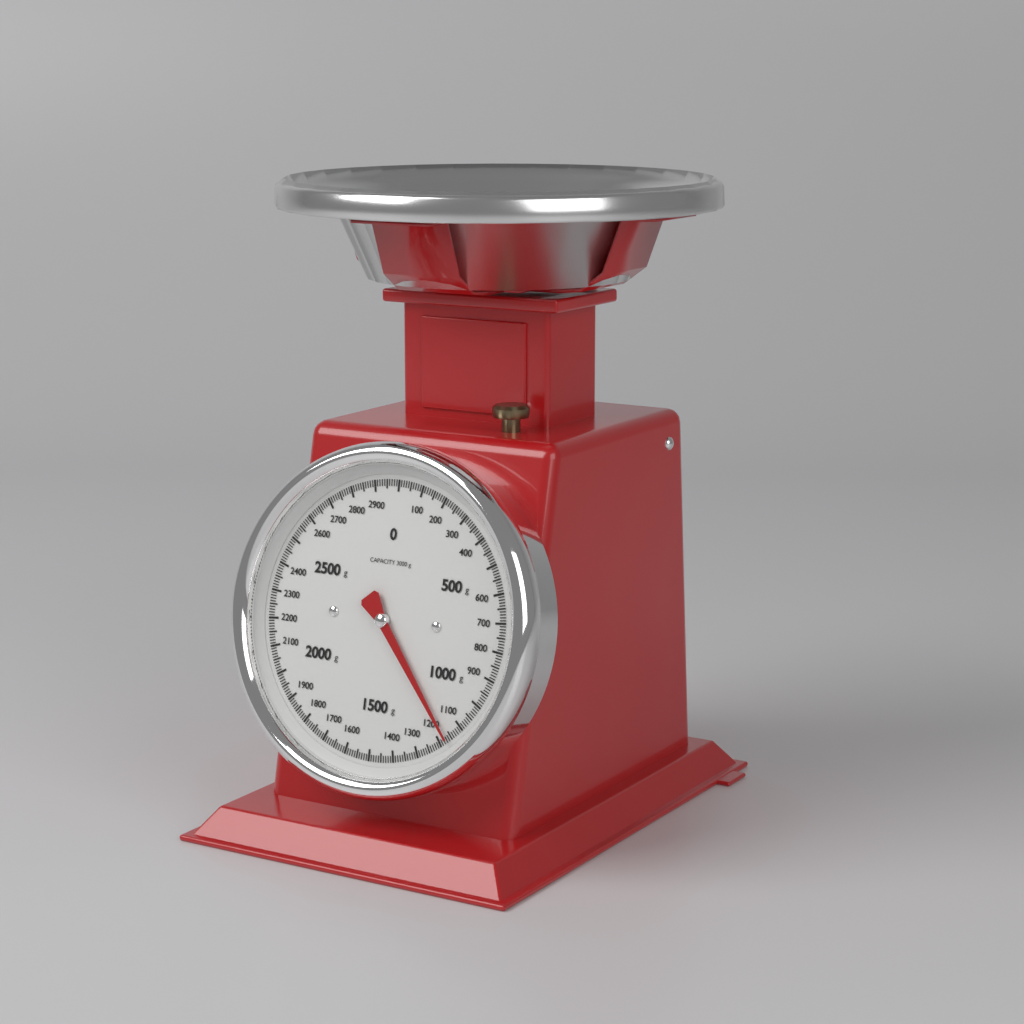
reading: 1170 g
